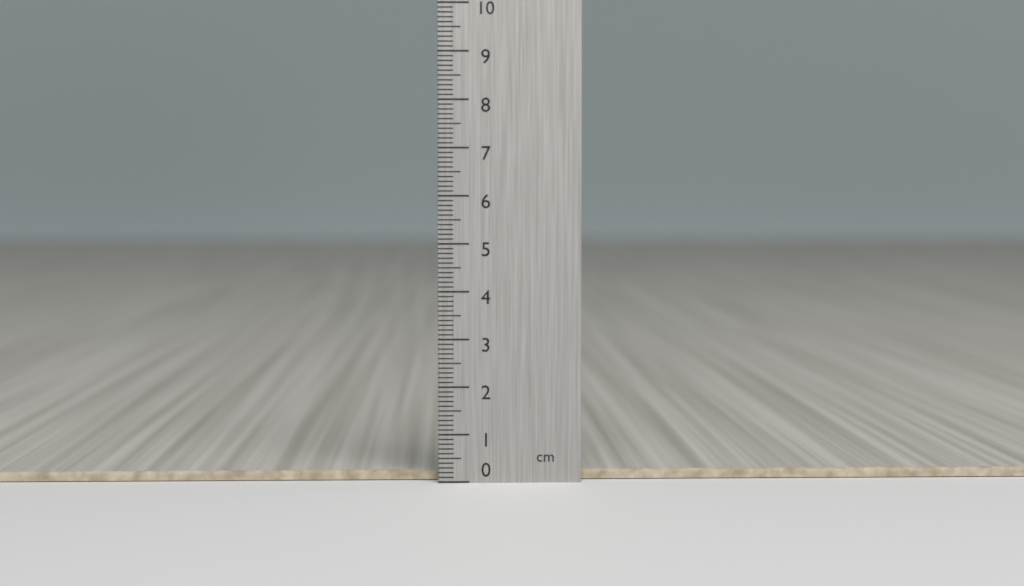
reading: 0.2 cm
